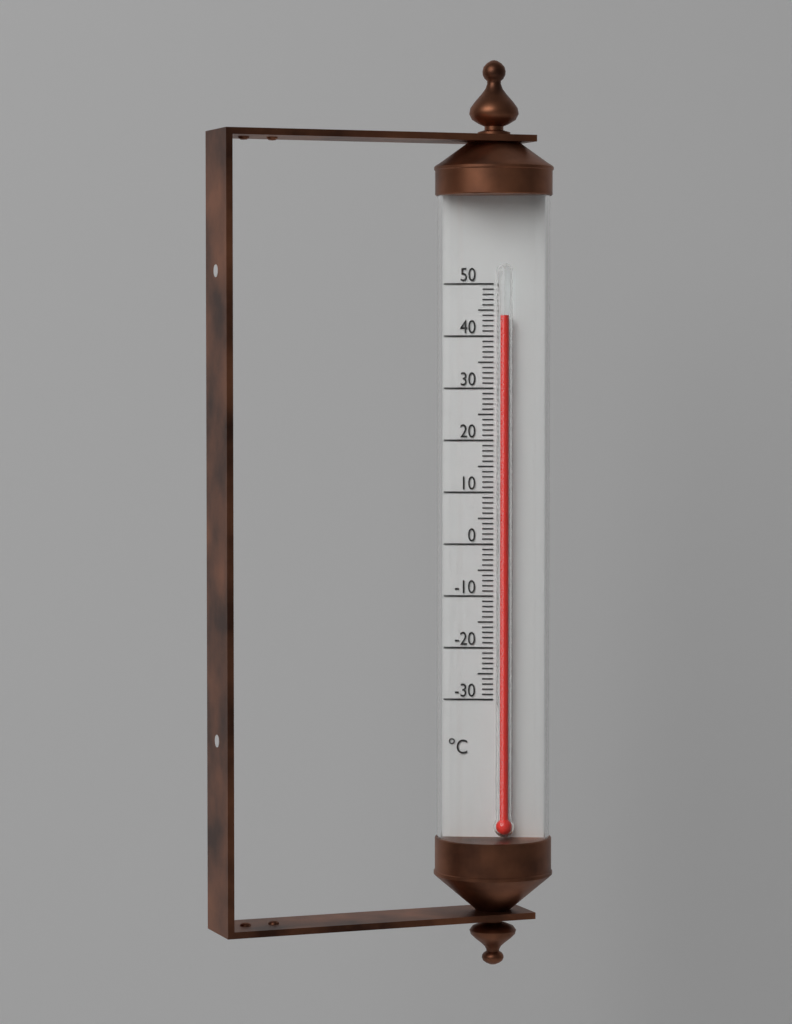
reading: 44 °C
